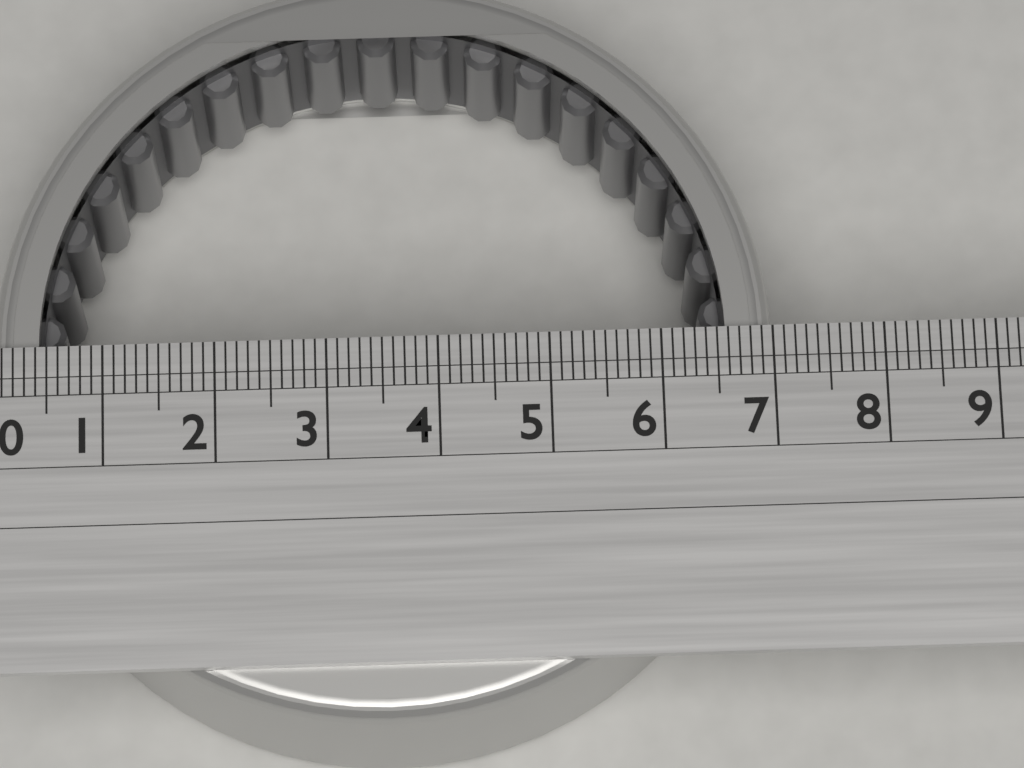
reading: 7.0 (no unit)
